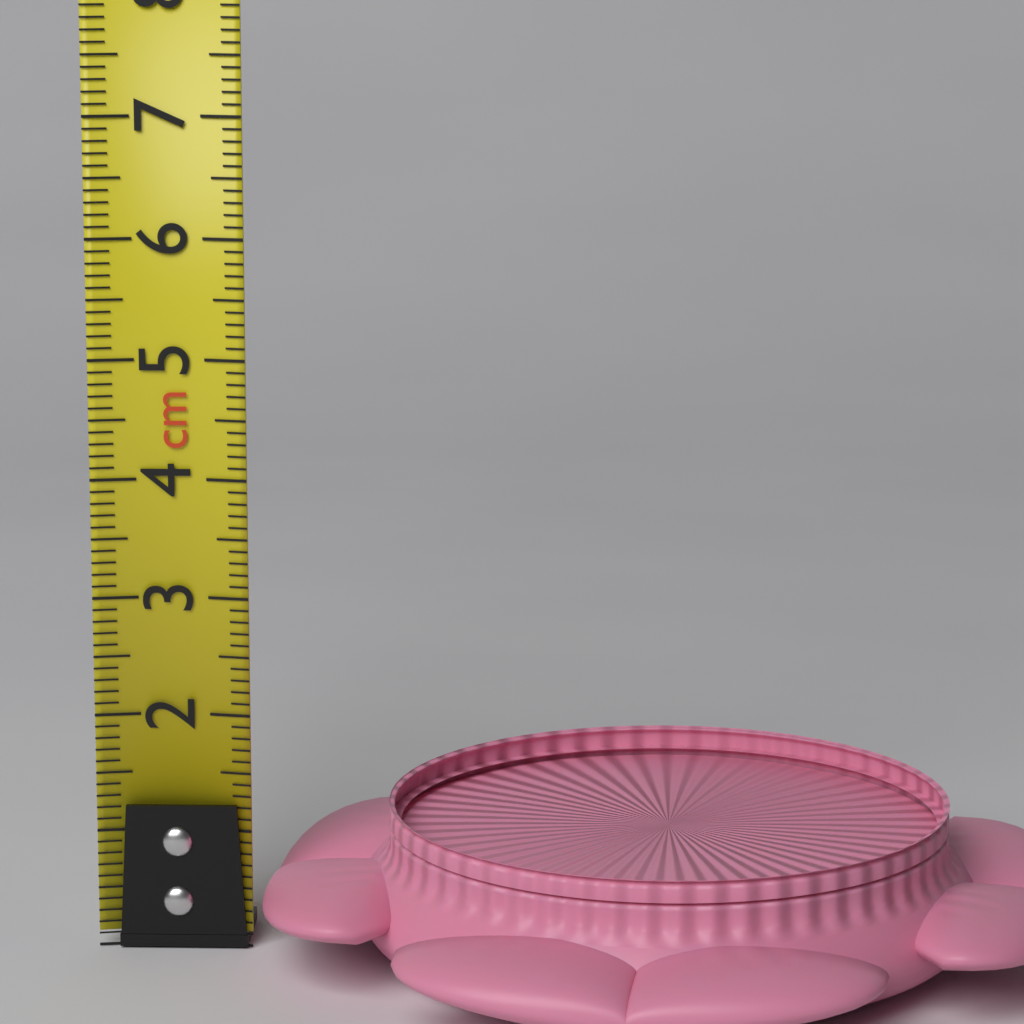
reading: 1.3 cm
